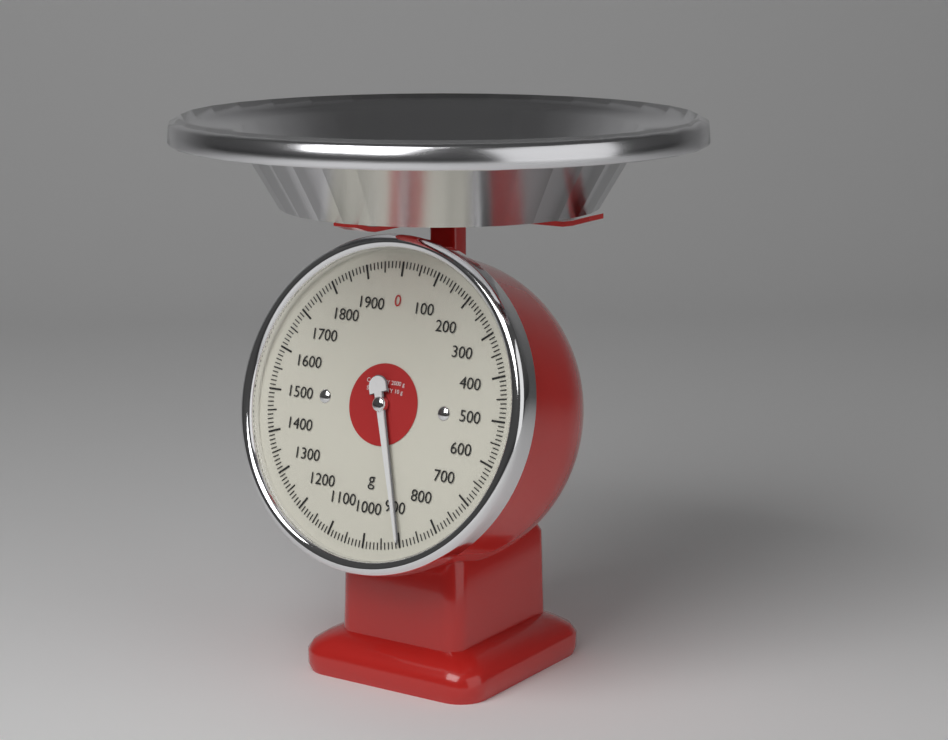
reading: 900 g
